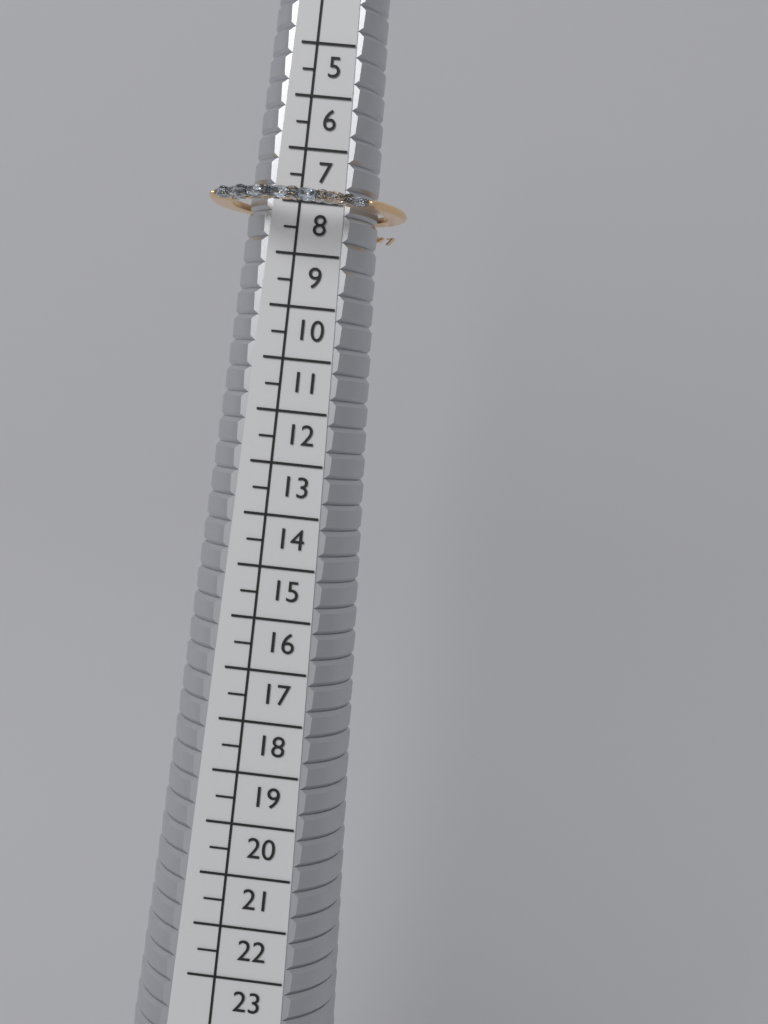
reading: 8.5 (no unit)
